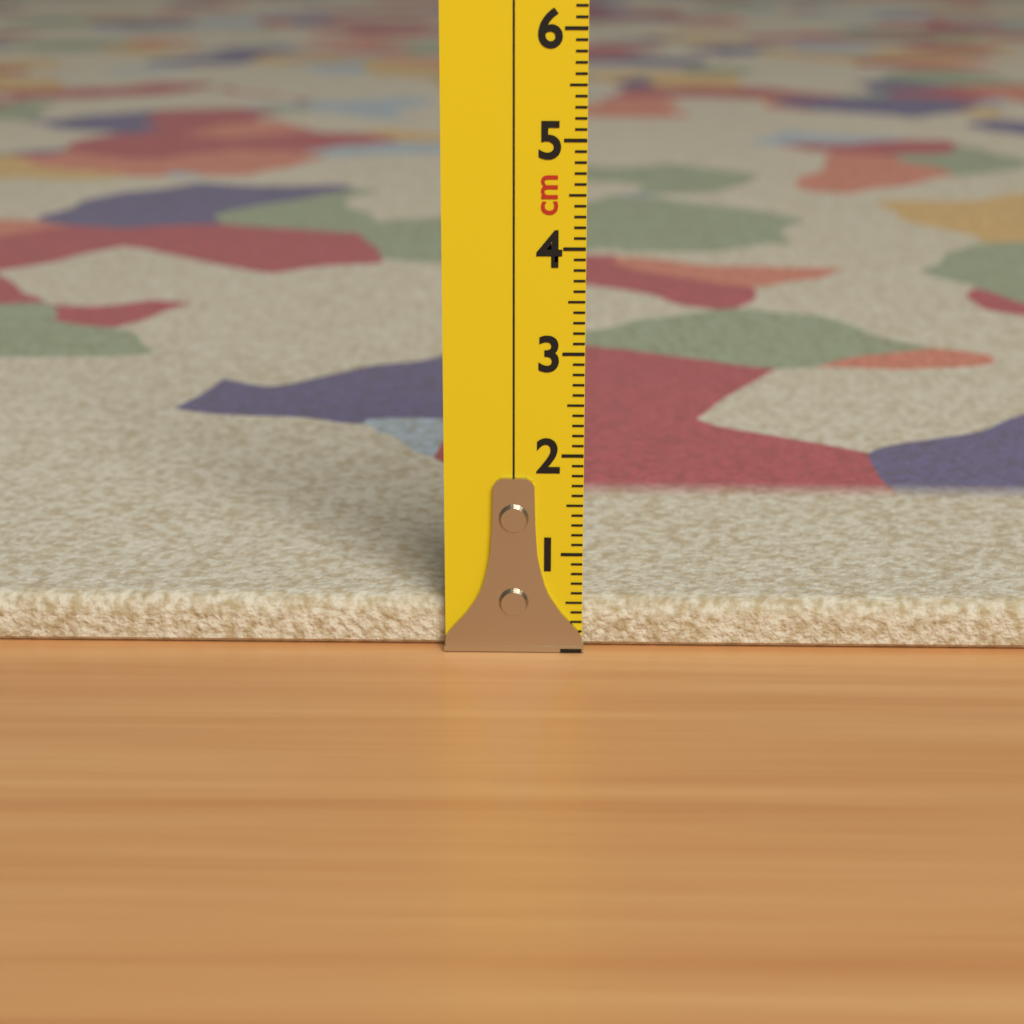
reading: 0.5 cm
